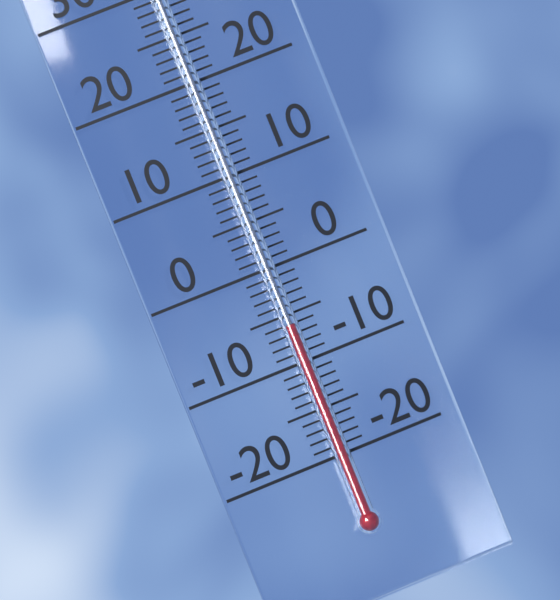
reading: -6 °C
